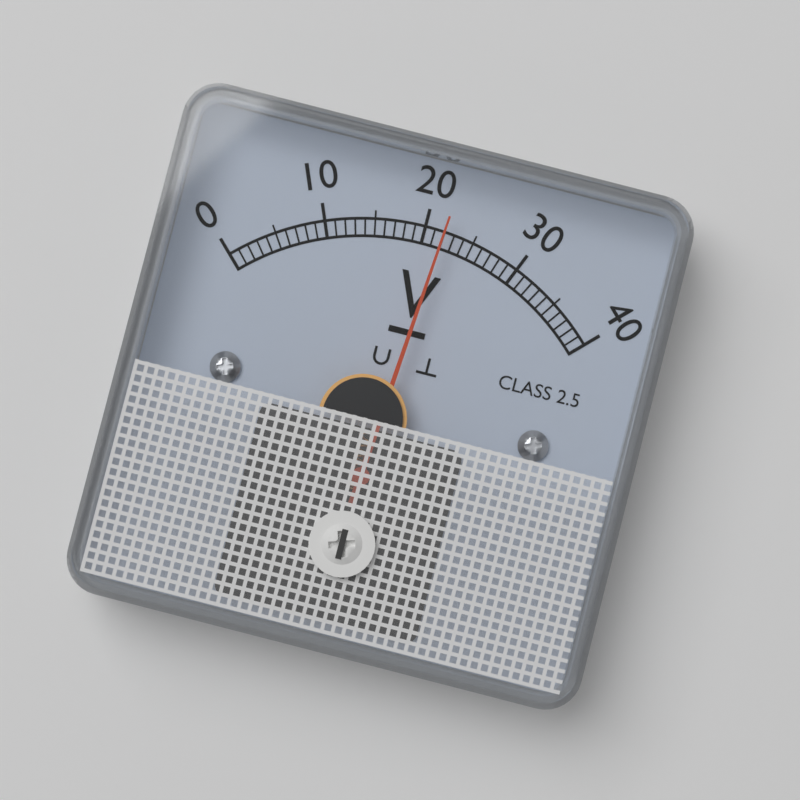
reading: 22 V
